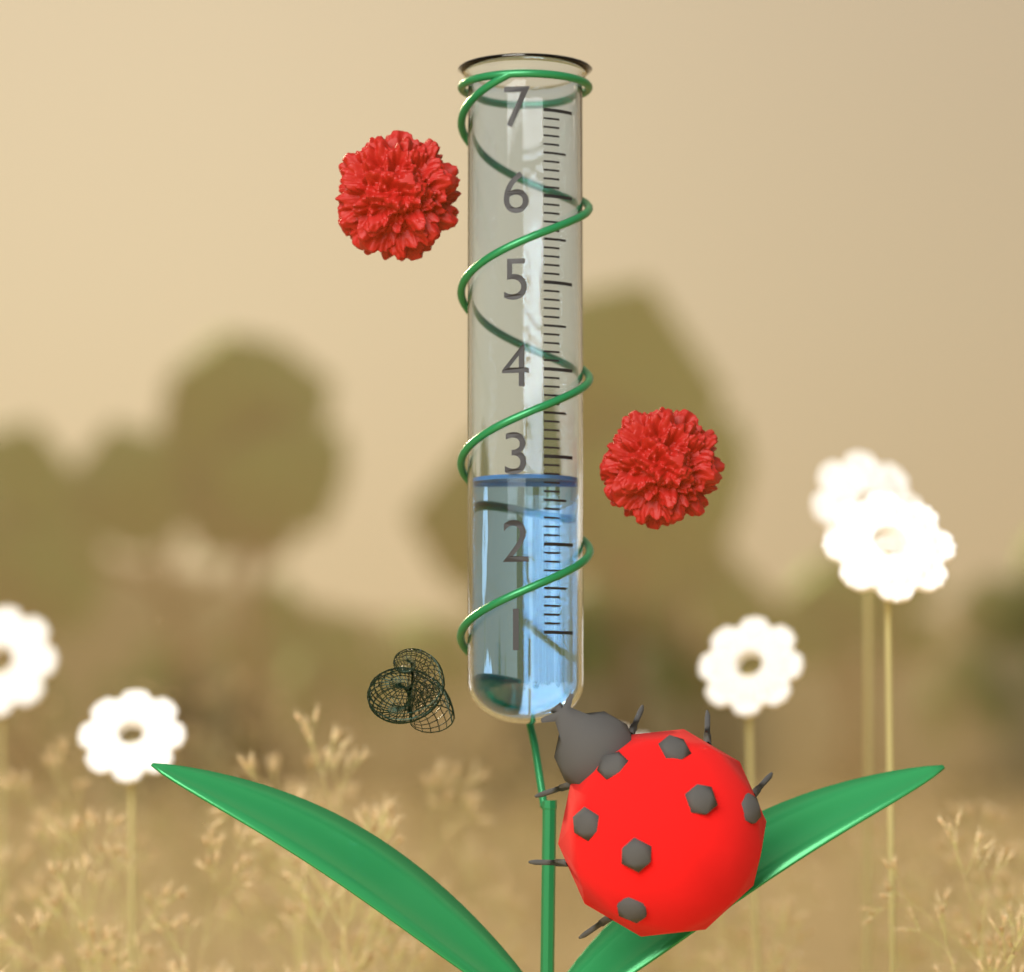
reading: 2.8 (no unit)
